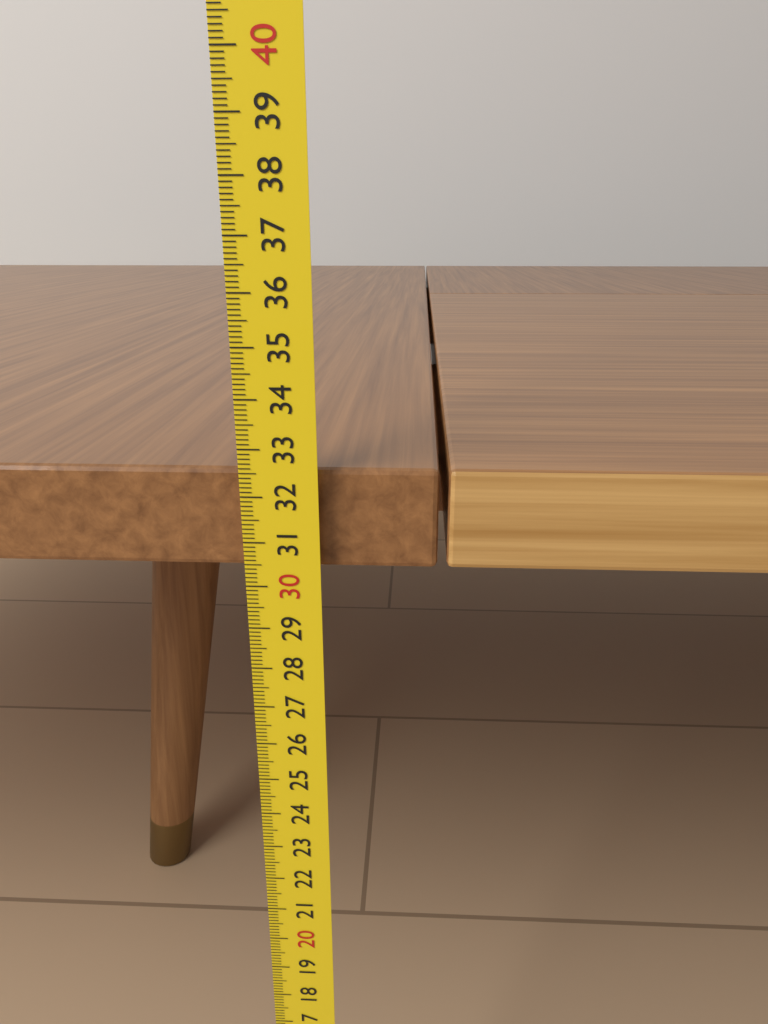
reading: 32.5 cm
